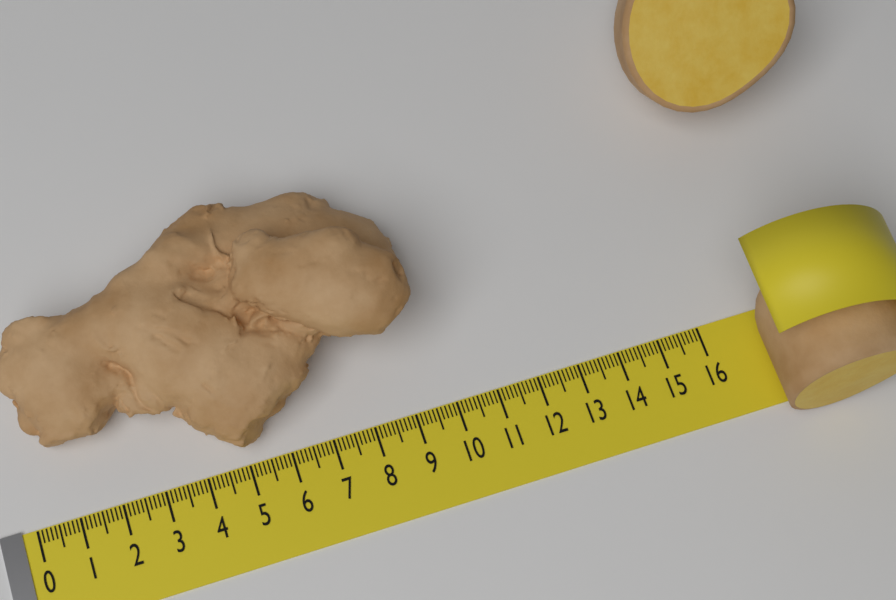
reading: 9.7 cm
